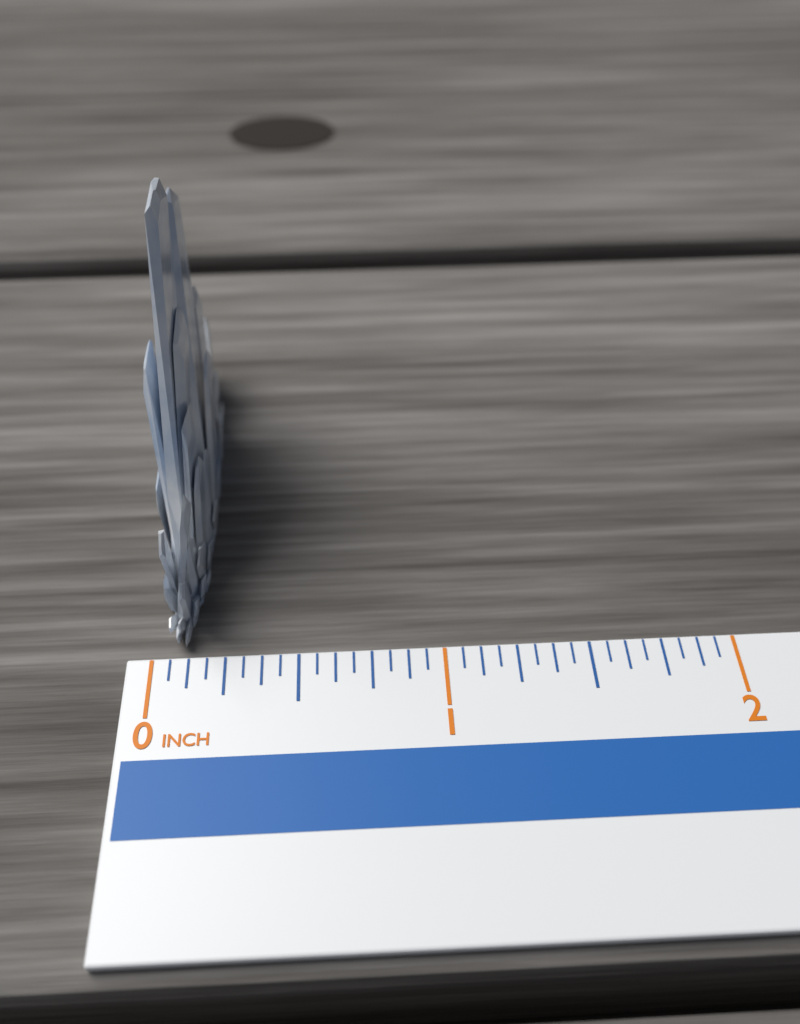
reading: 0.1875 in
